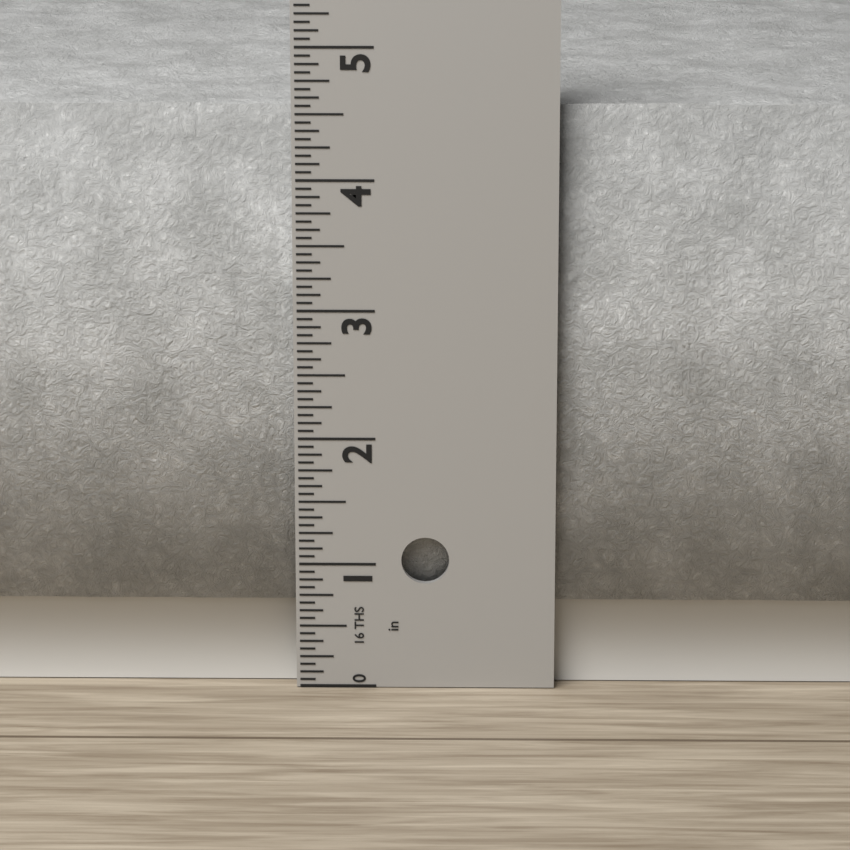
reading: 4.5625 in
